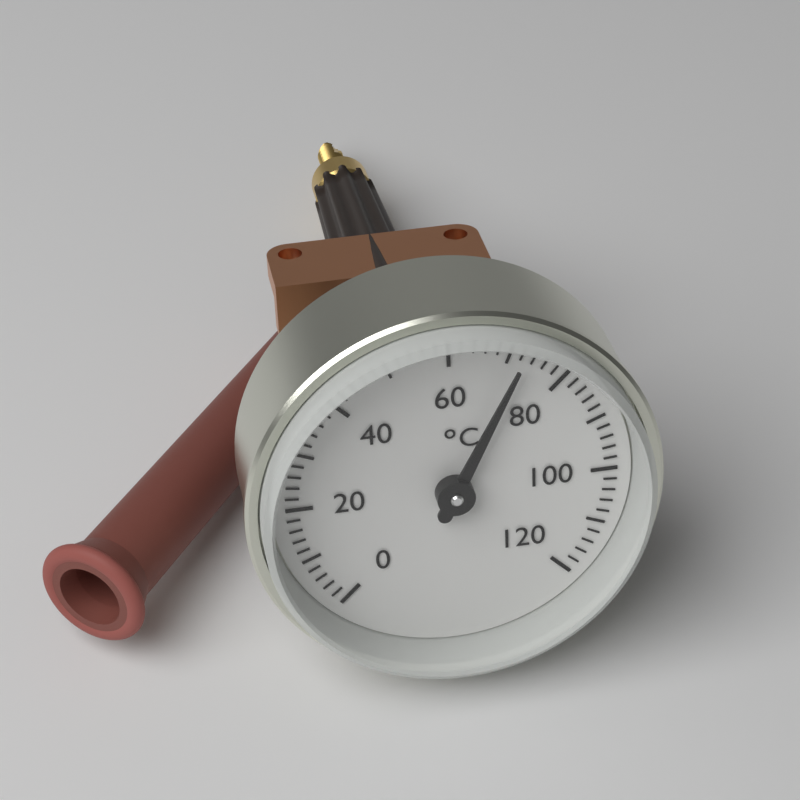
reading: 72 °C
